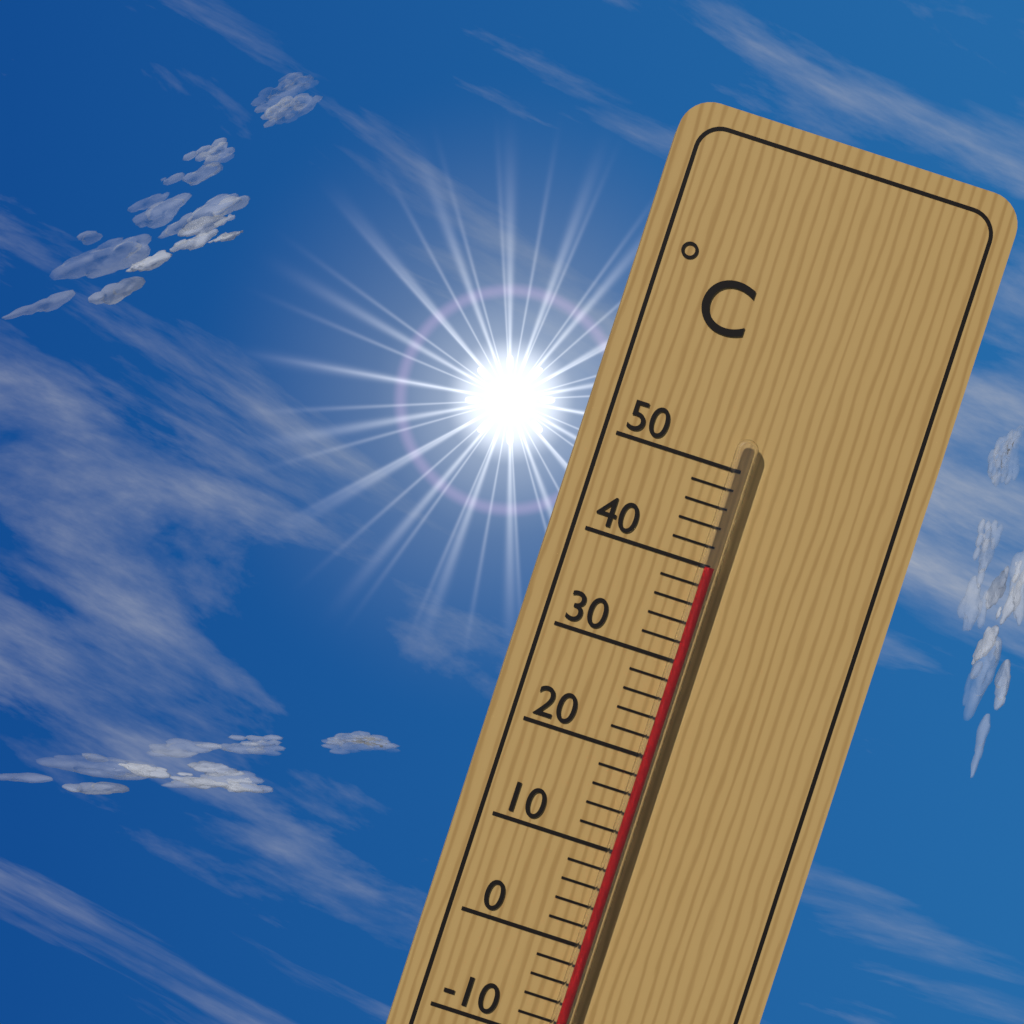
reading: 40 °C
